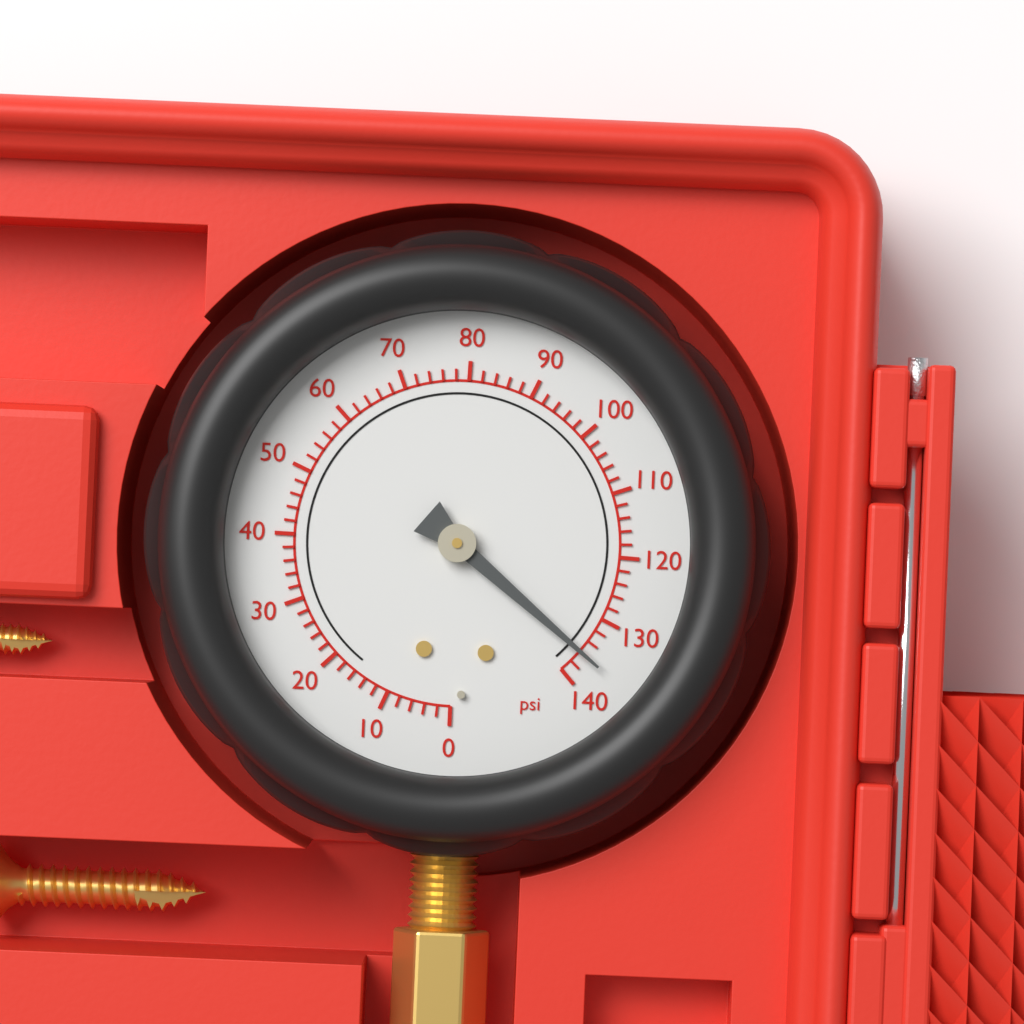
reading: 136 psi
